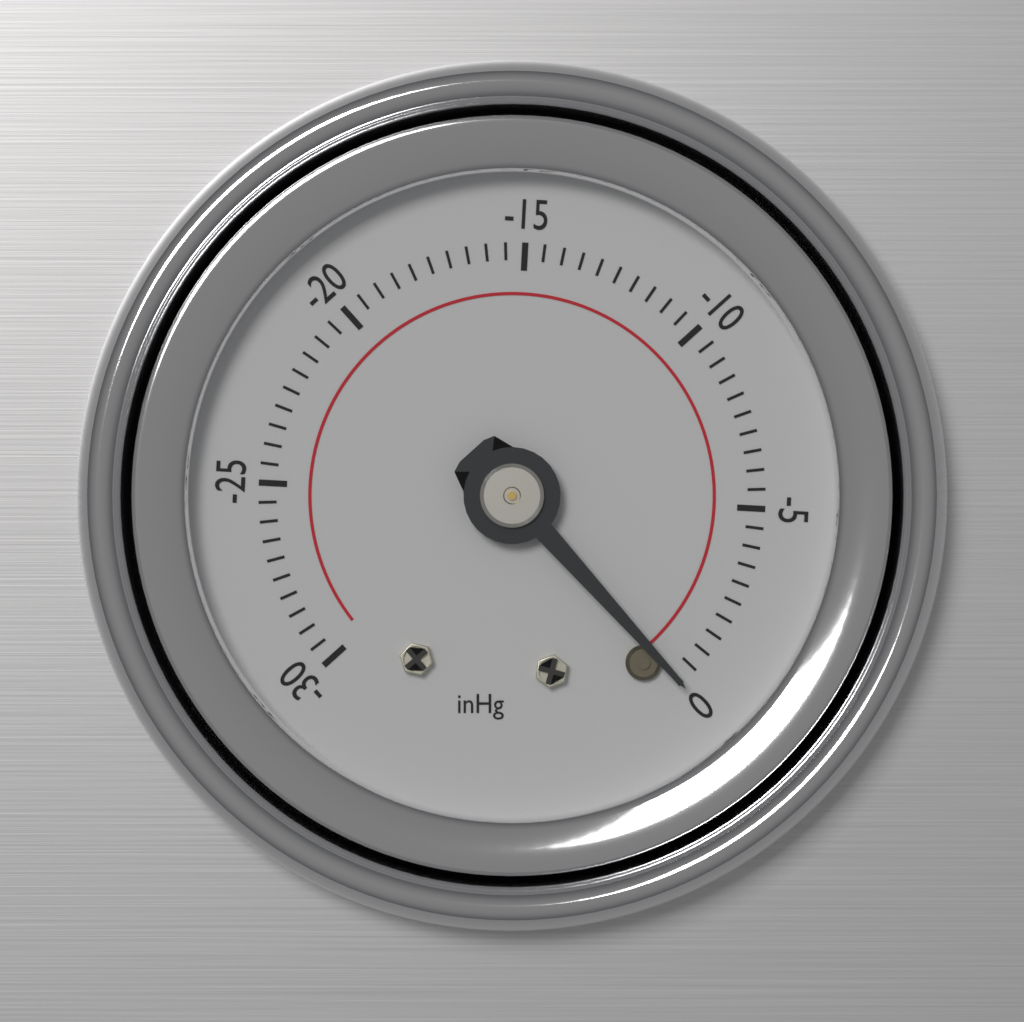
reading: 0.0 inHg
